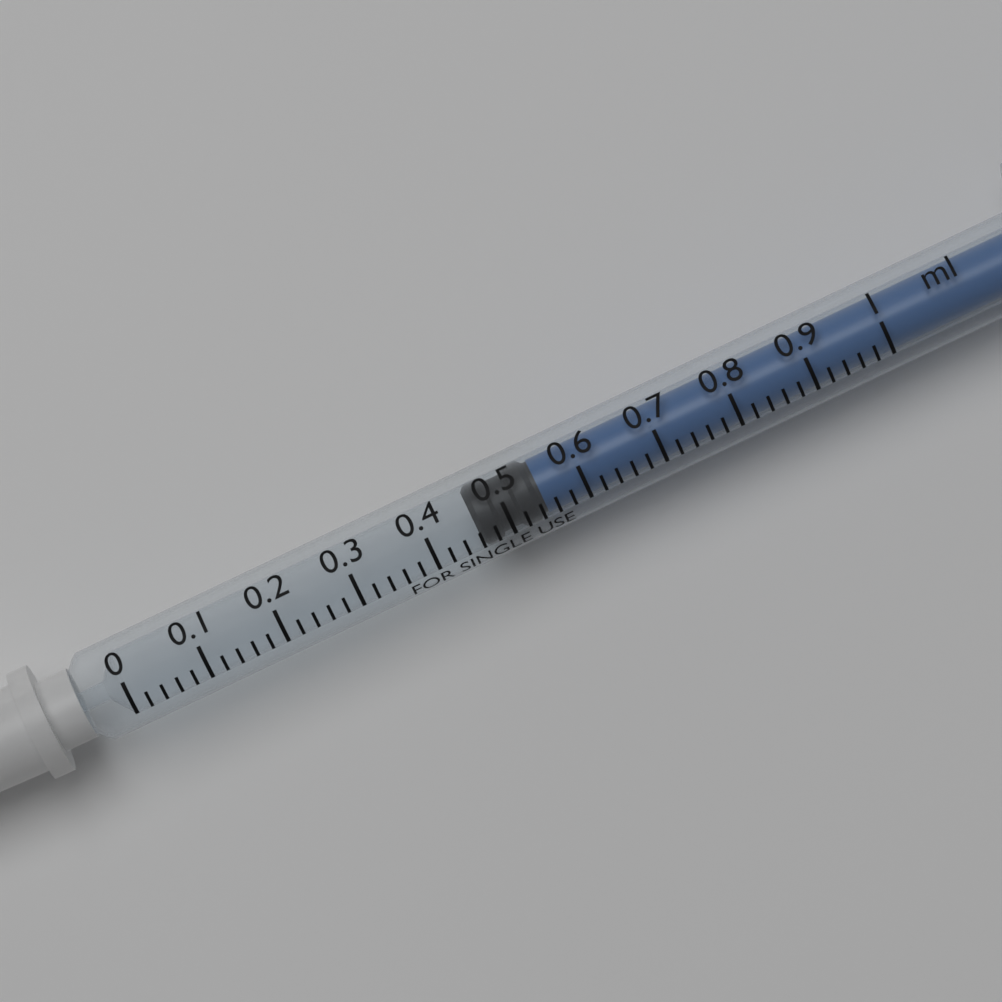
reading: 0.46 ml
